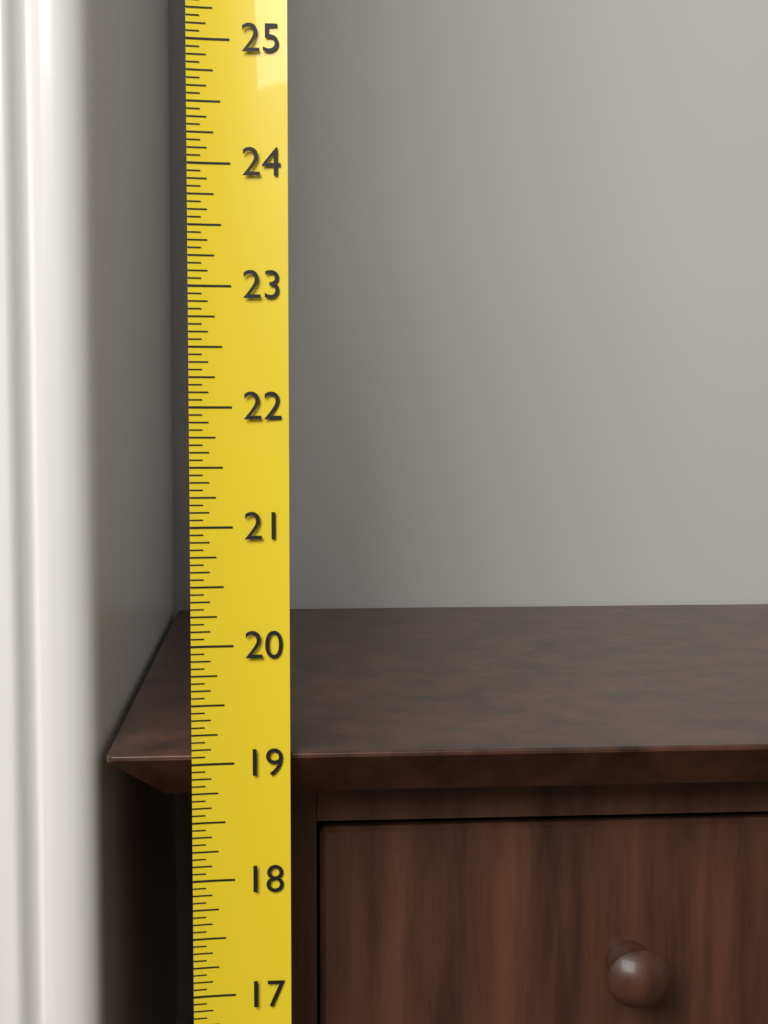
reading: 19.0625 (no unit)
